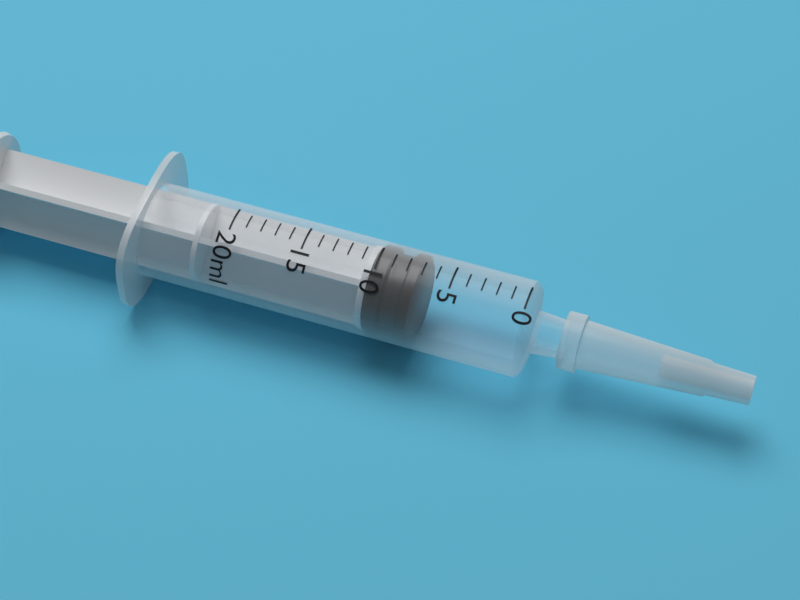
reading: 7 ml
